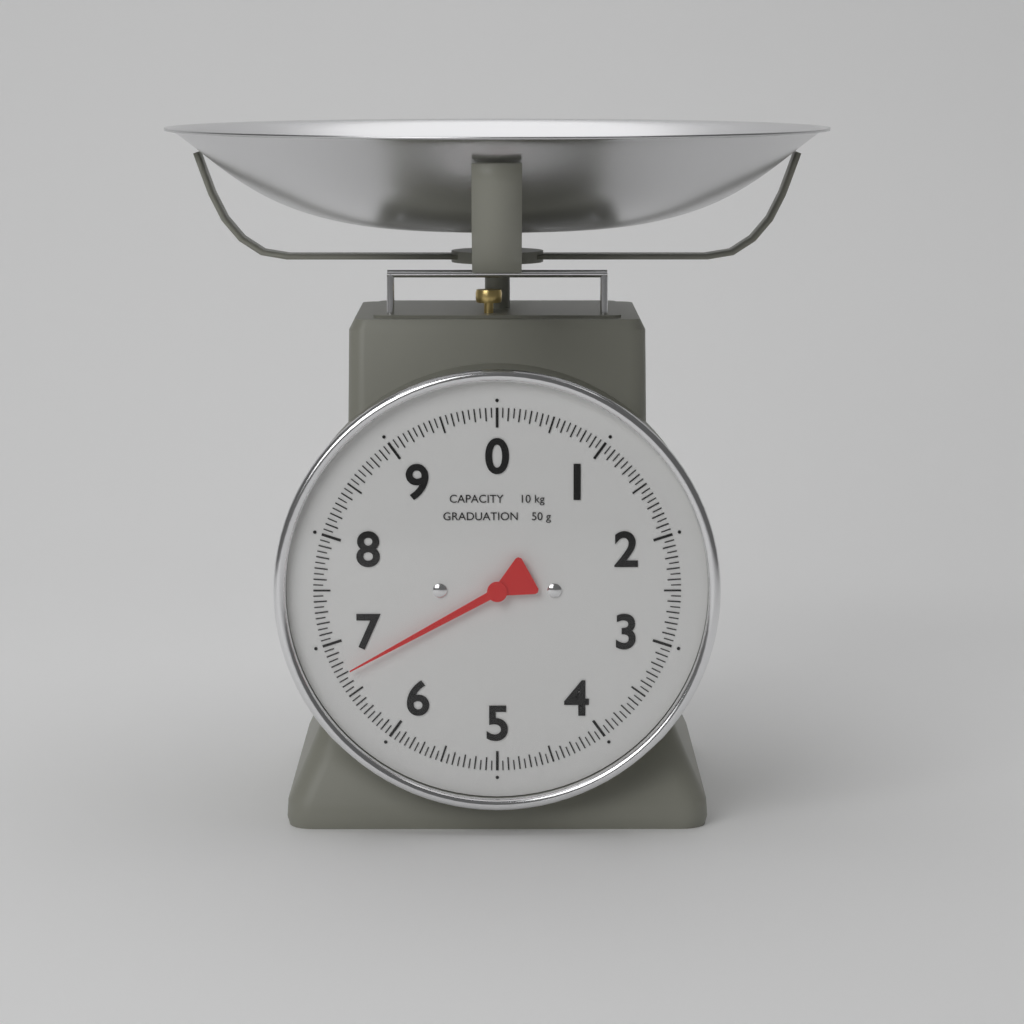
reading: 6.70 kg
